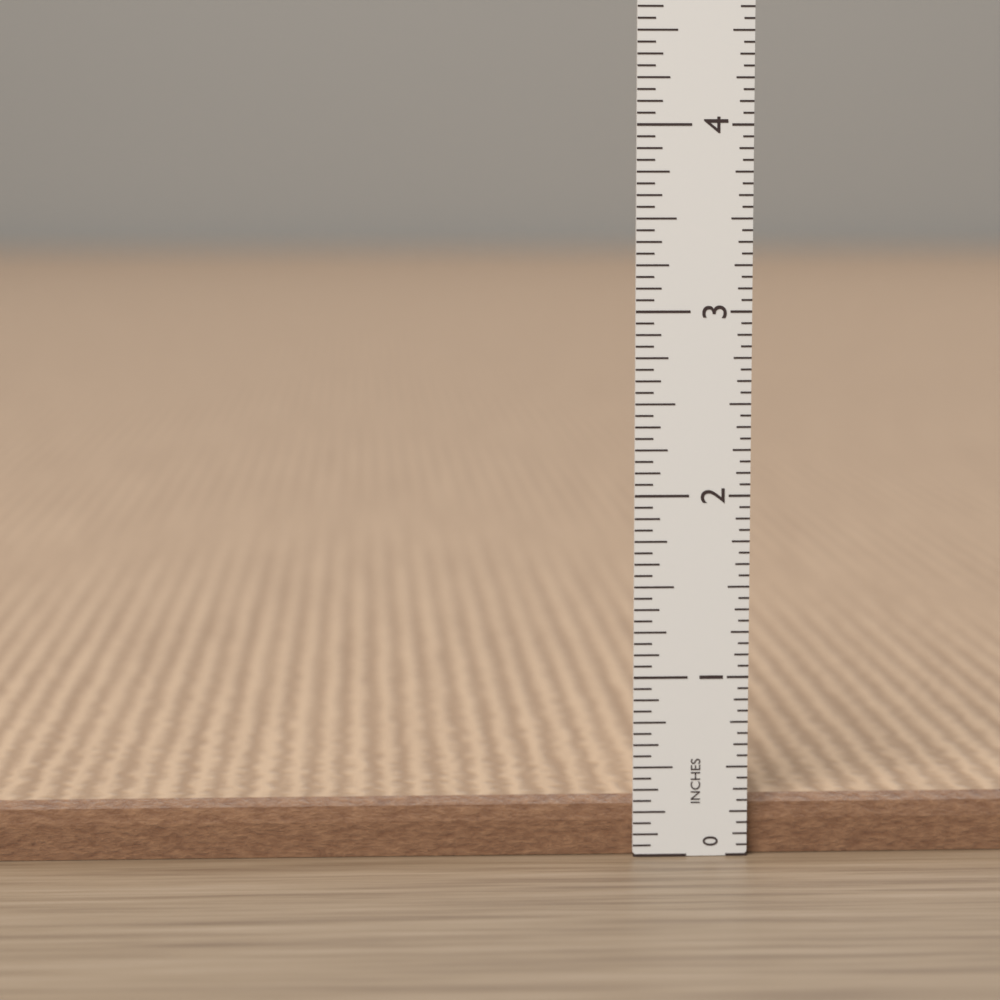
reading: 0.3125 in
